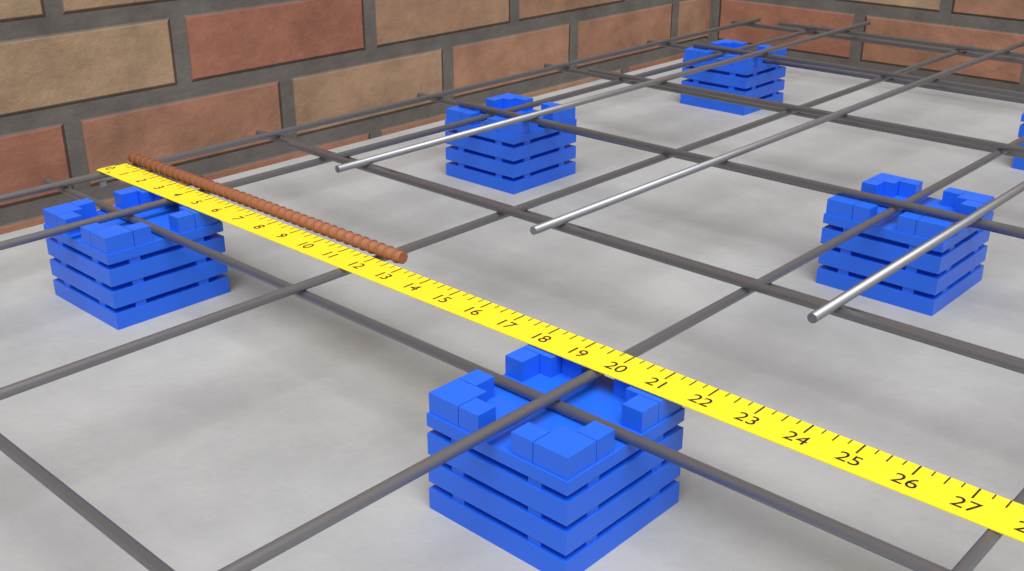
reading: 12.75 in
